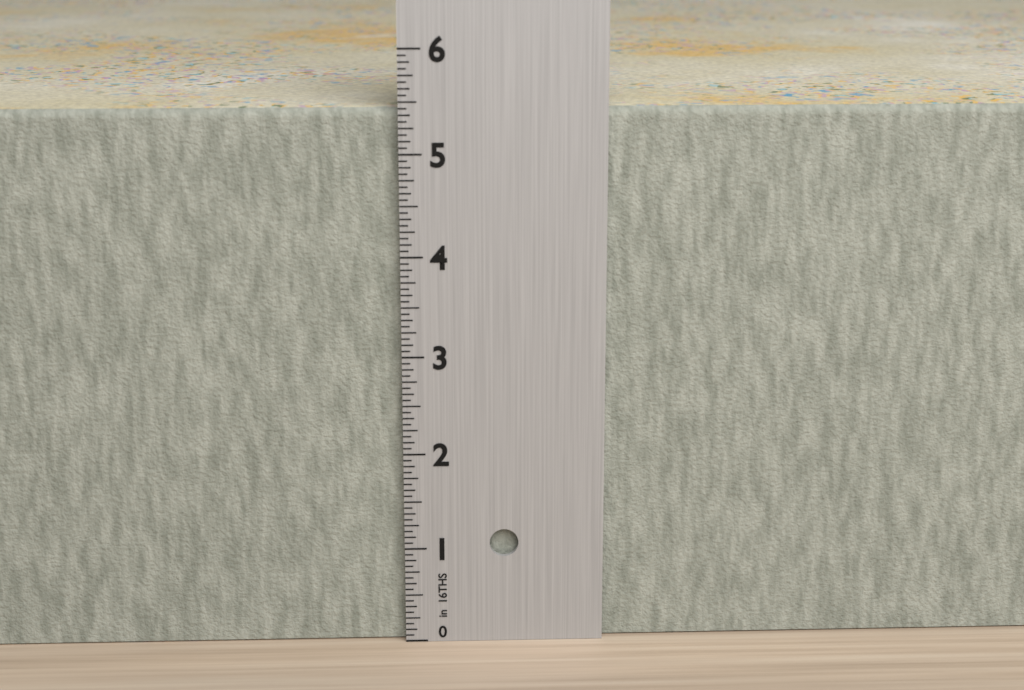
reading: 5.4375 in
